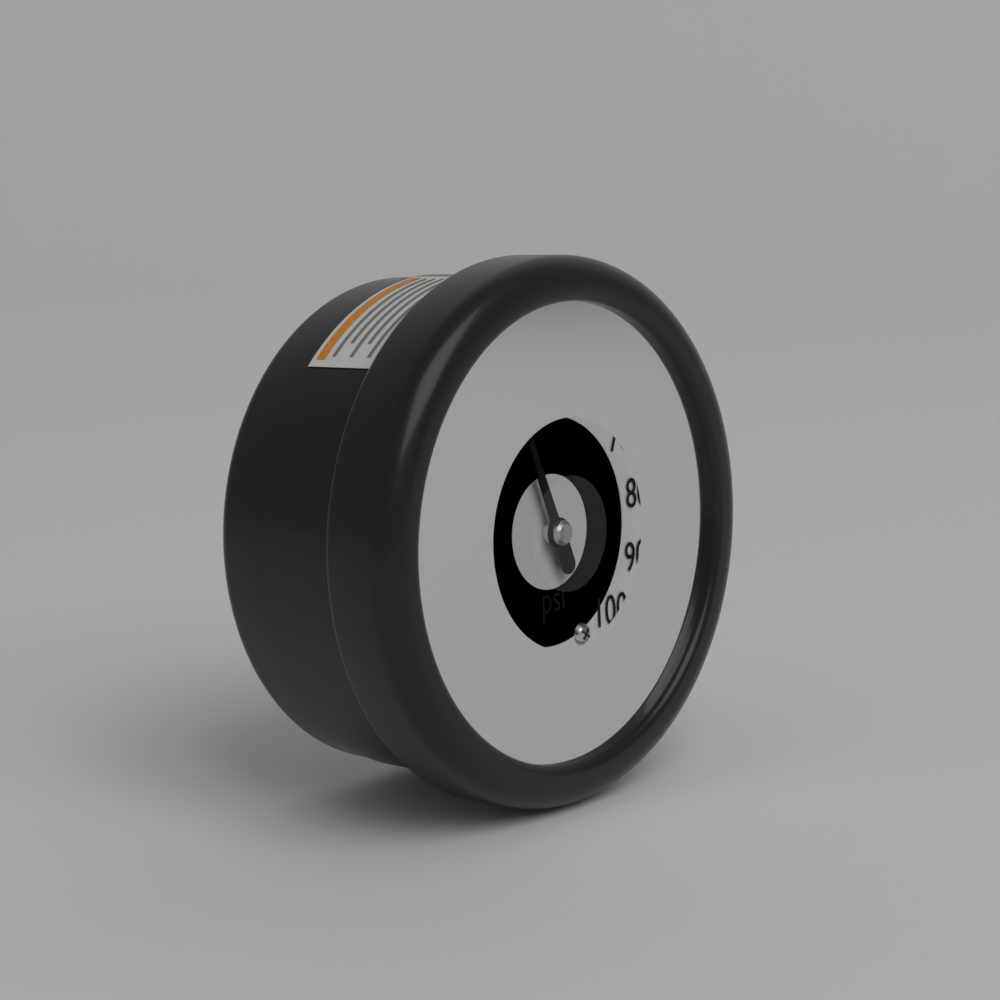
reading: 42 psi
